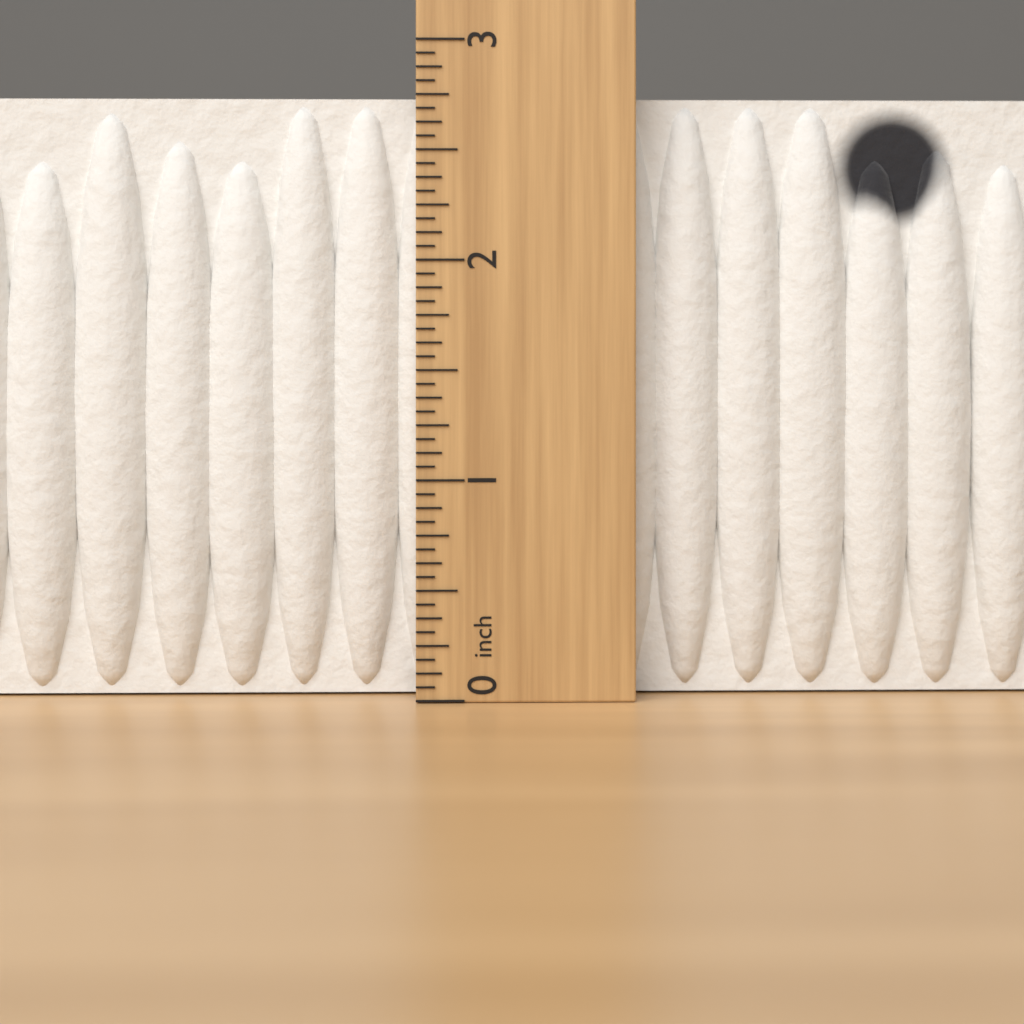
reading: 2.7500 inch
